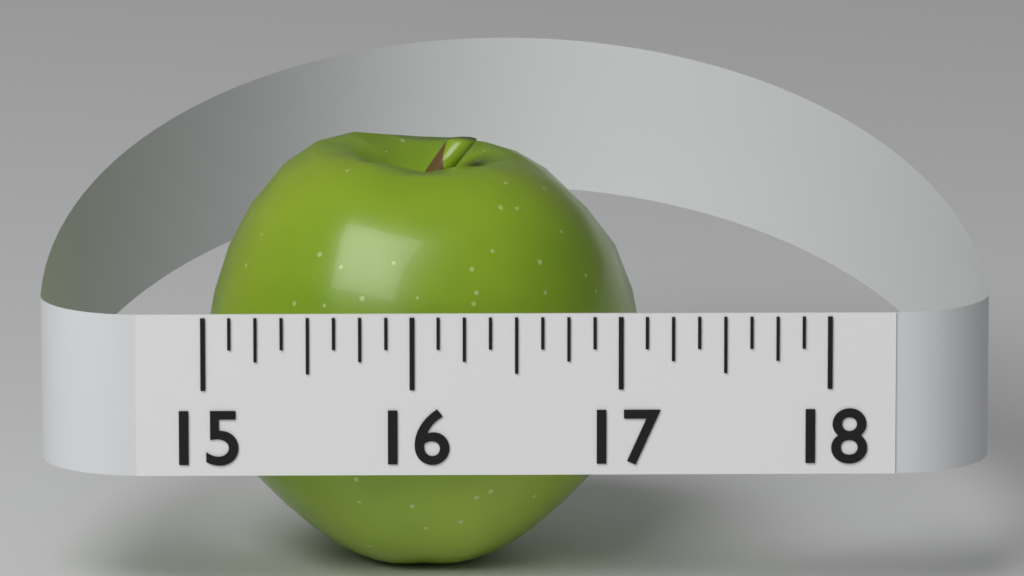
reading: 17.125 (no unit)
